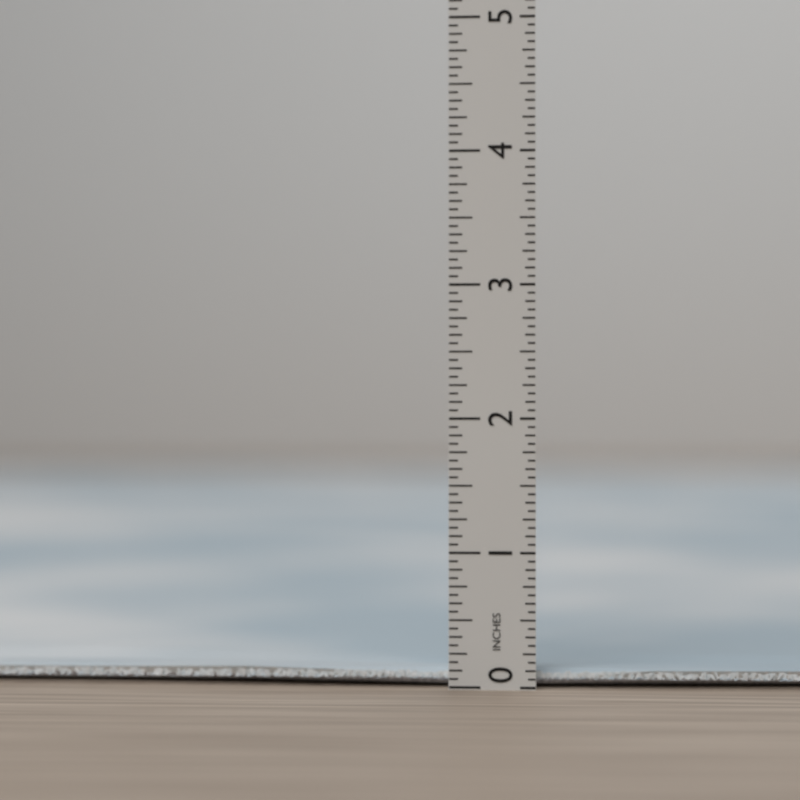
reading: 0.1250 in
